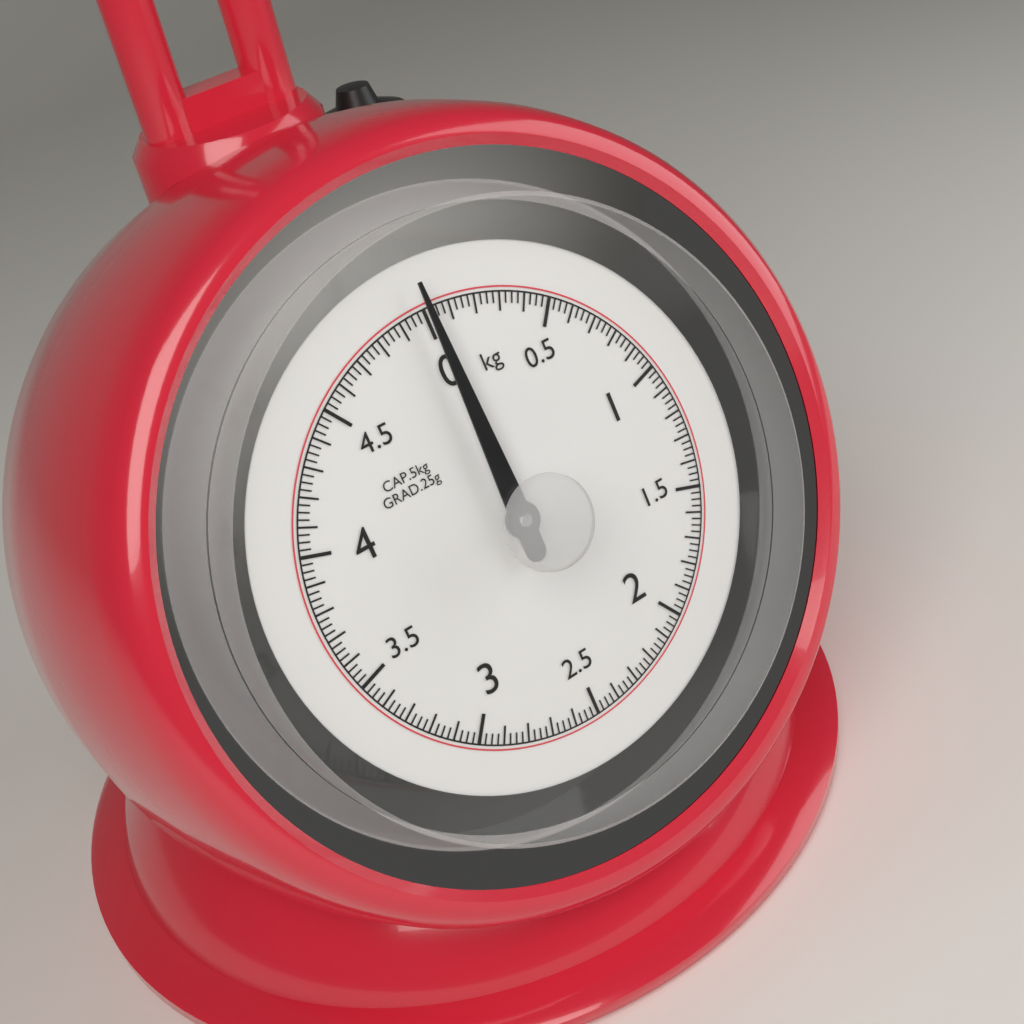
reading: 0.000 kg
